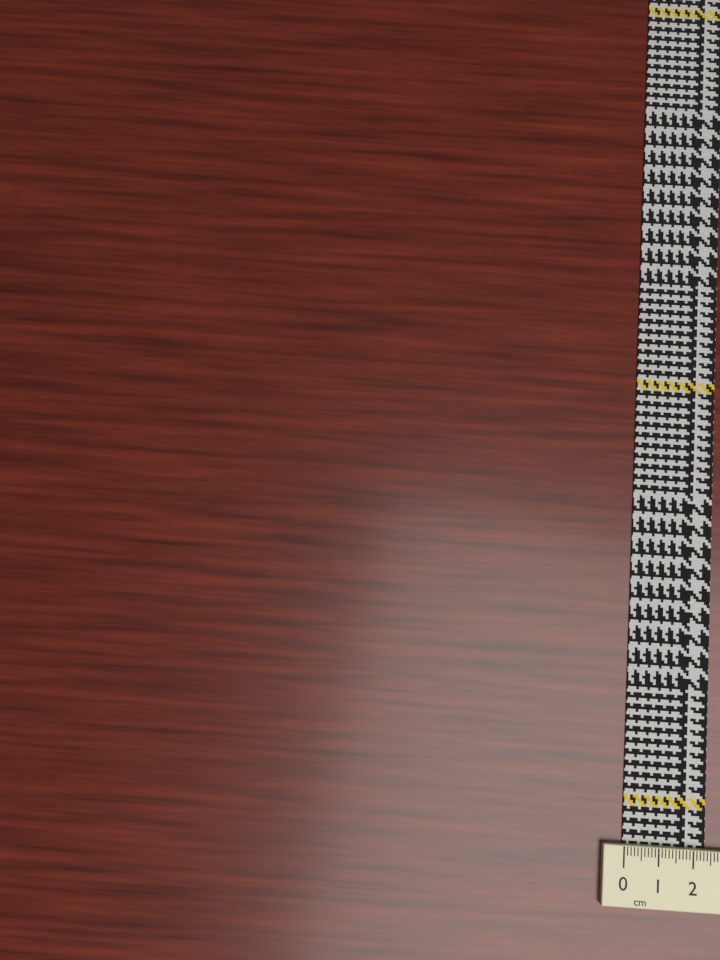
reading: 2.4 cm
